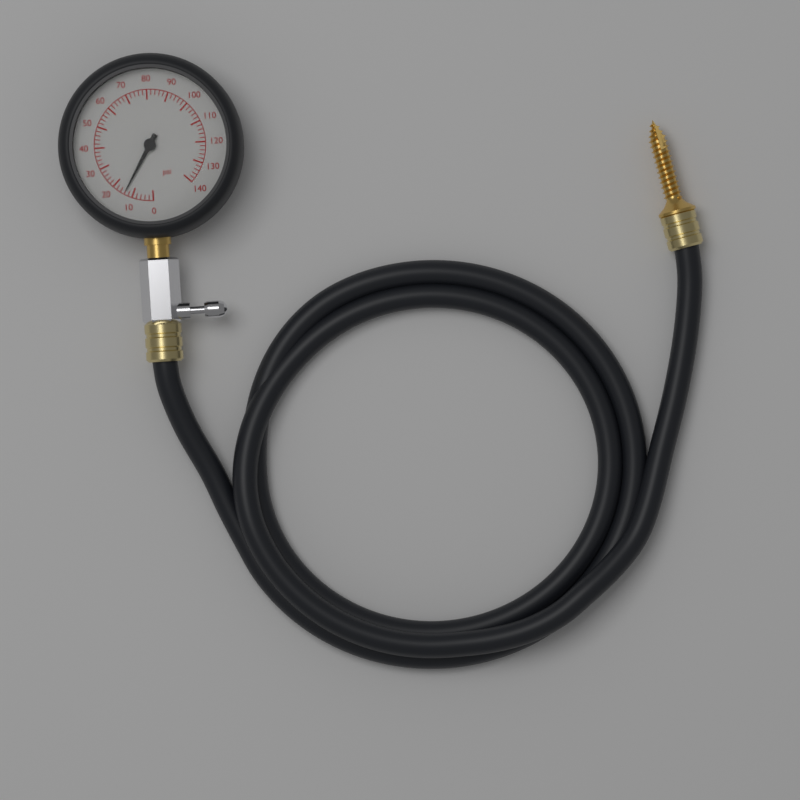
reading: 14 psi
